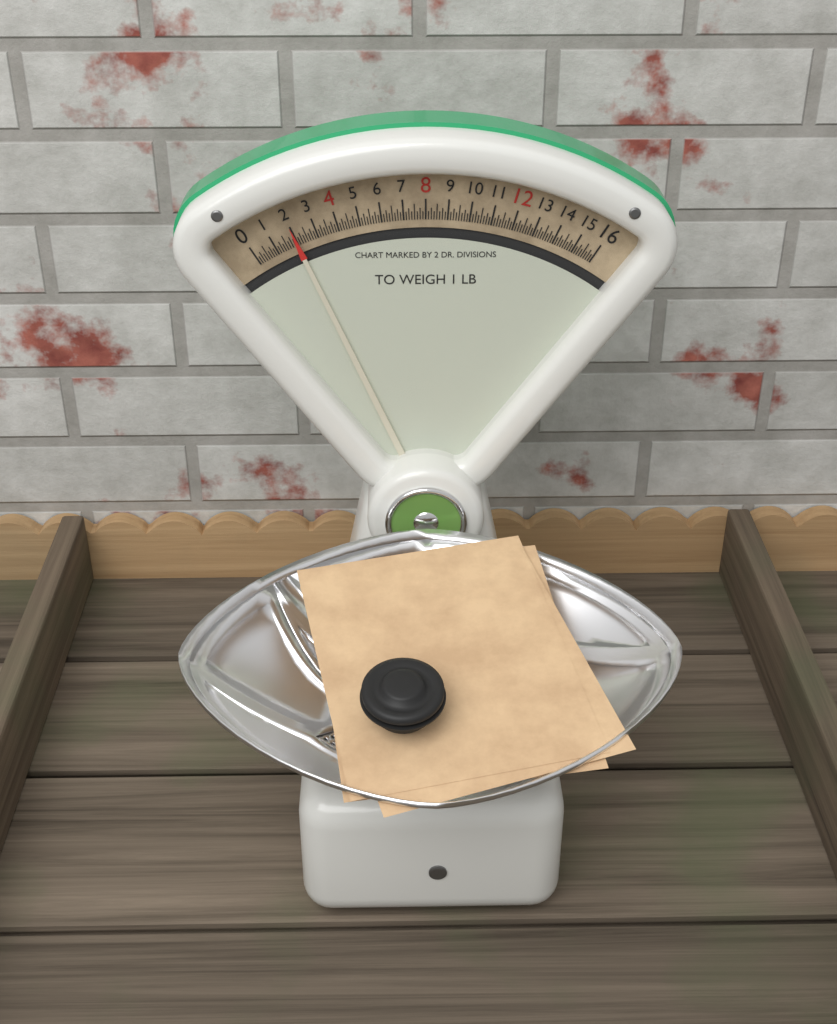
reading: 2.000 oz
